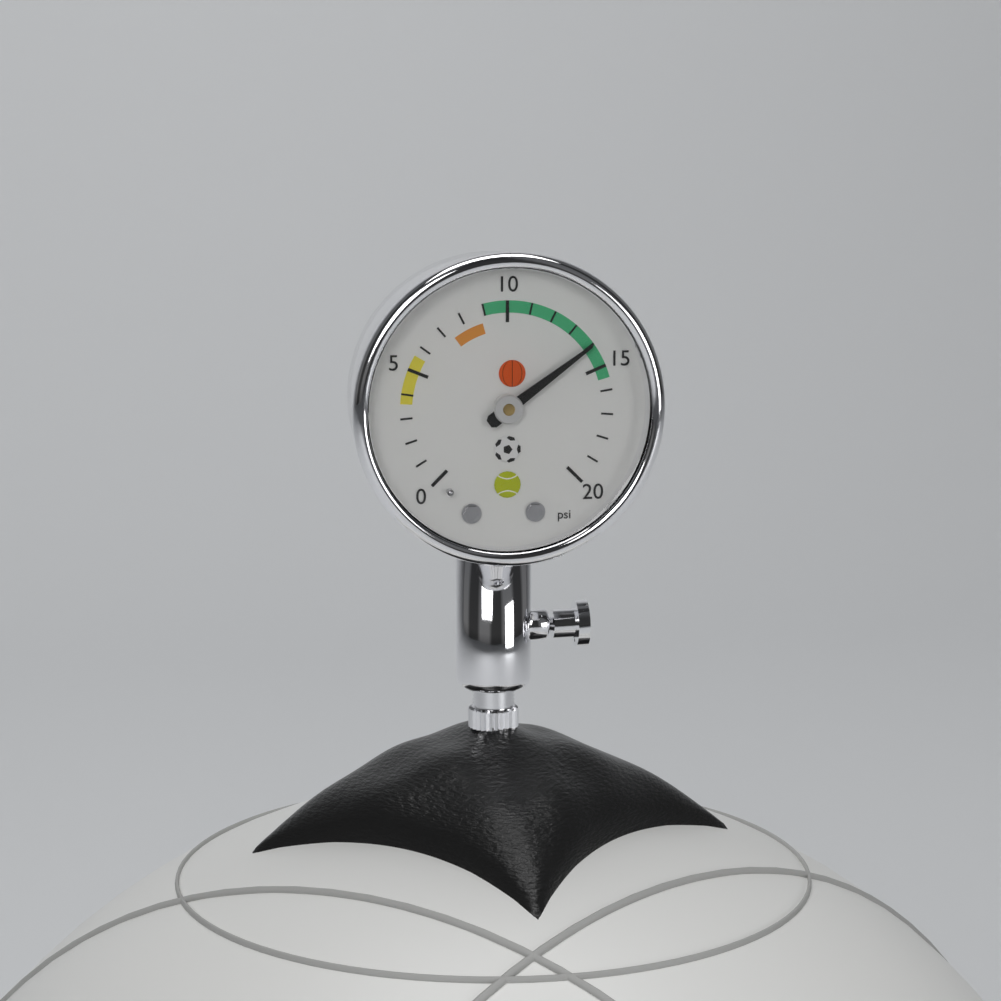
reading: 14 psi
